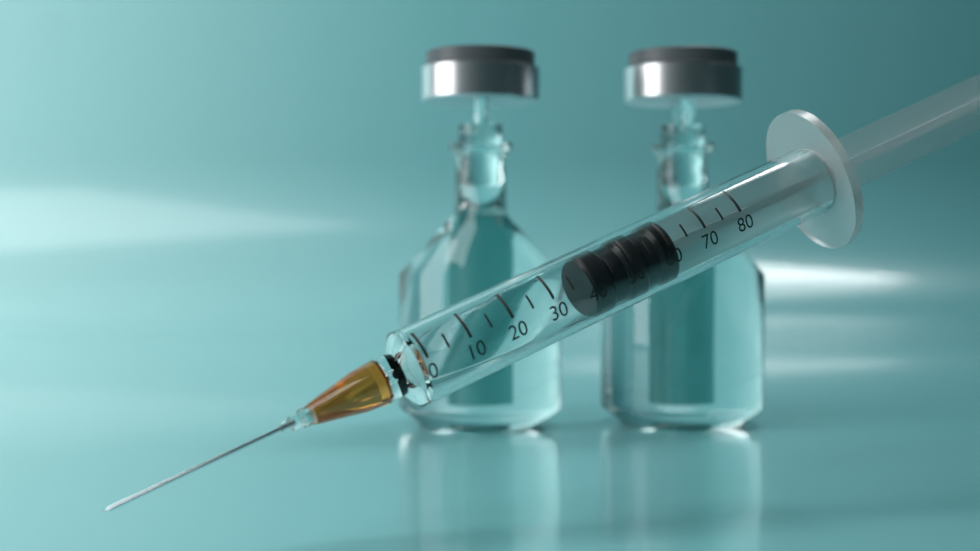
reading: 40 (no unit)
